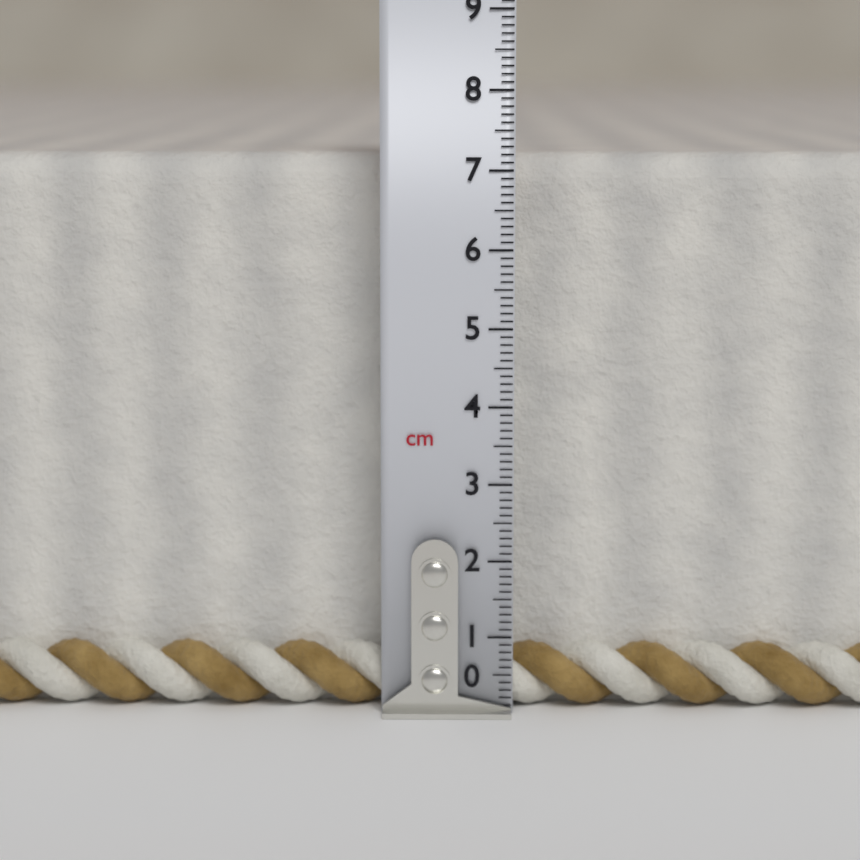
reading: 7.2 cm
